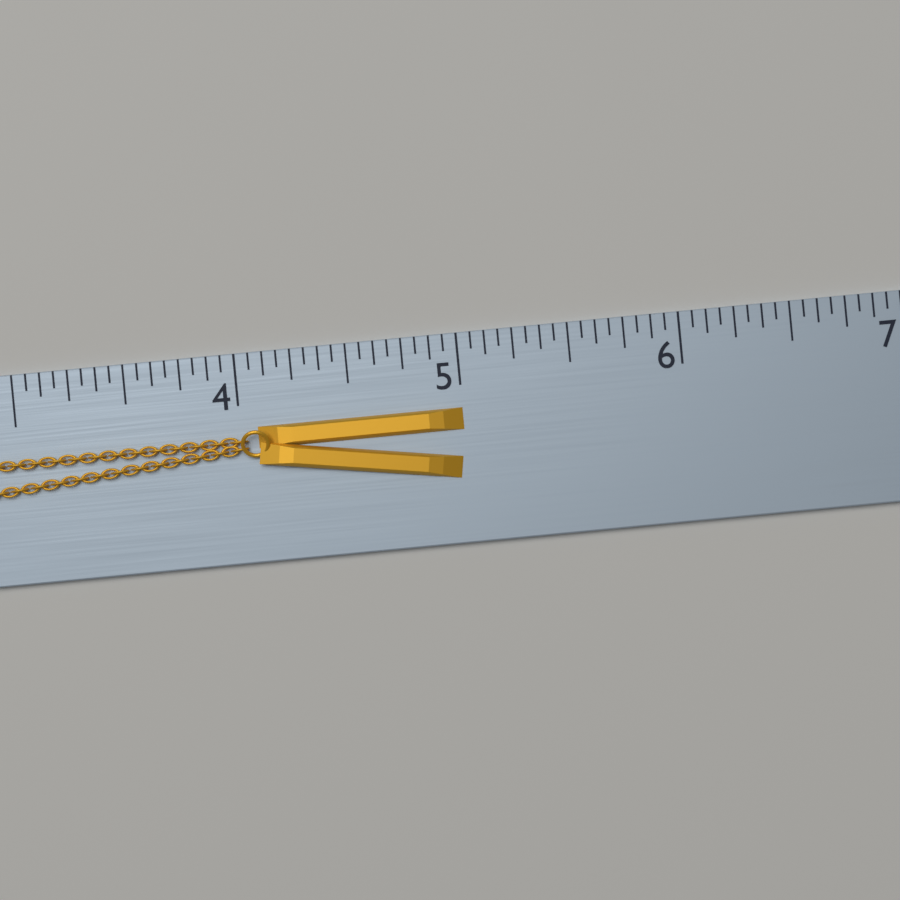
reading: 5.0000 (no unit)
